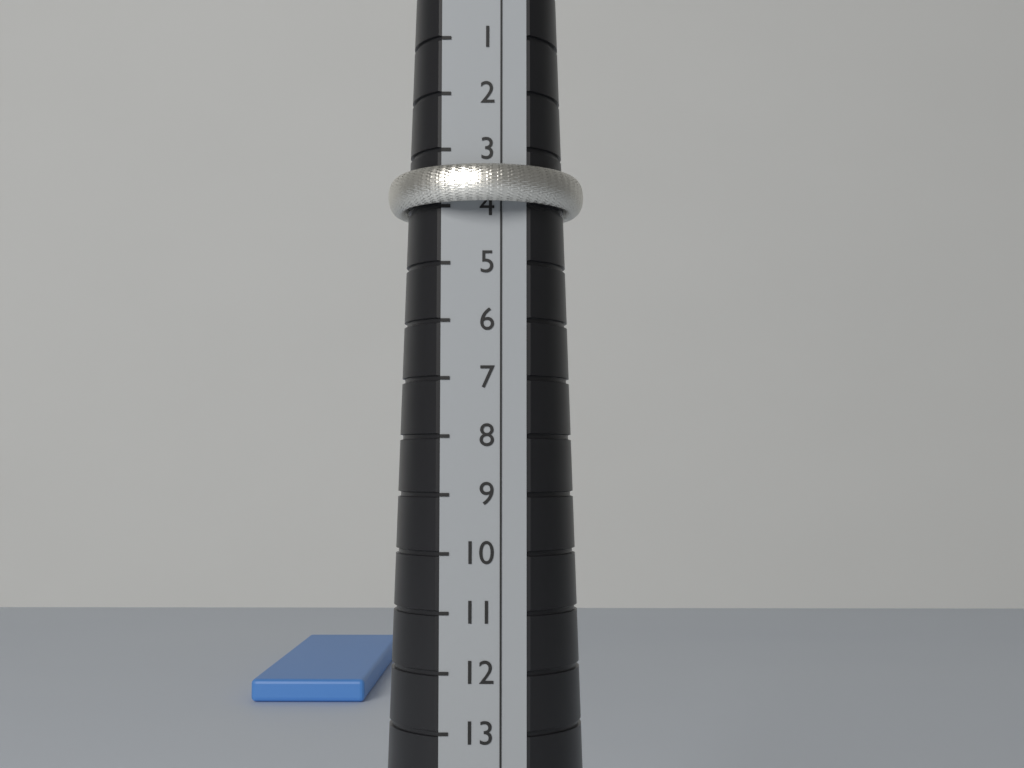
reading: 4 (no unit)
